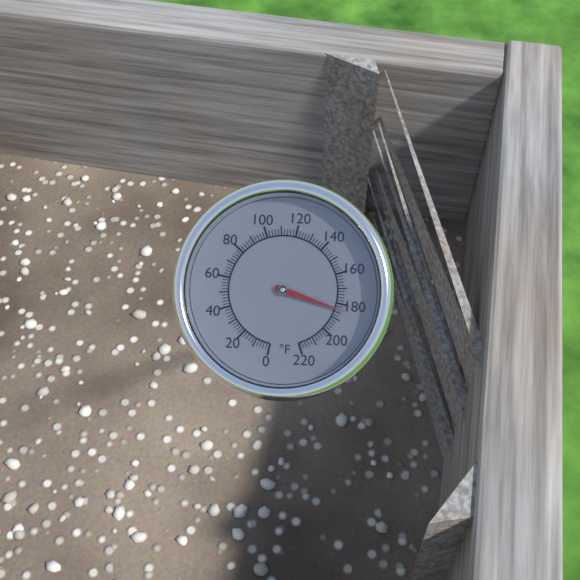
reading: 184 °F
